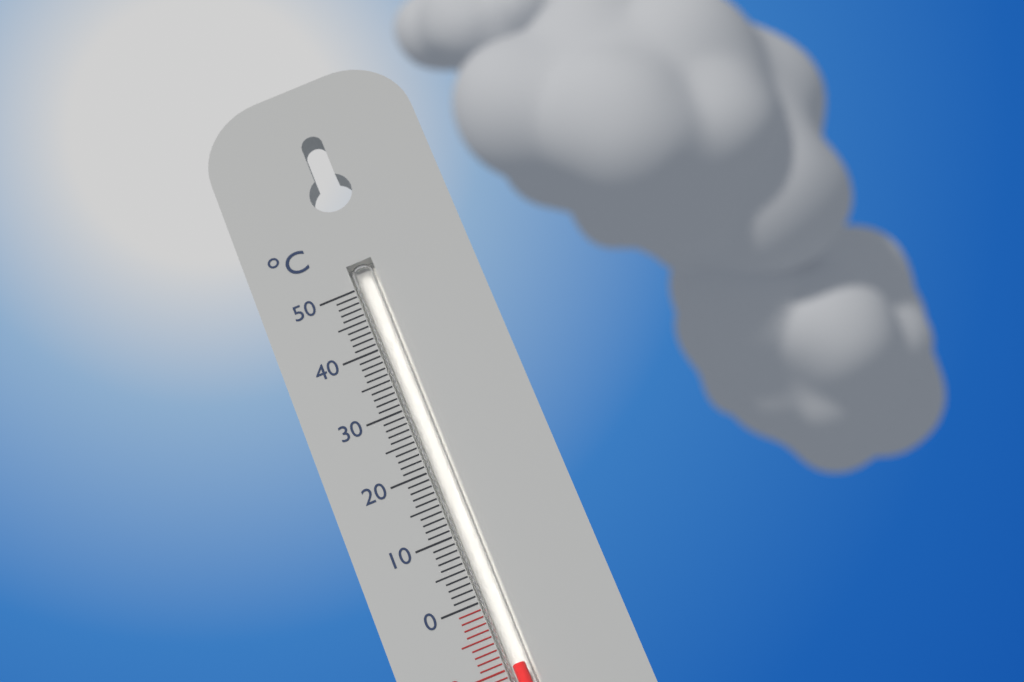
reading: -10 °C
